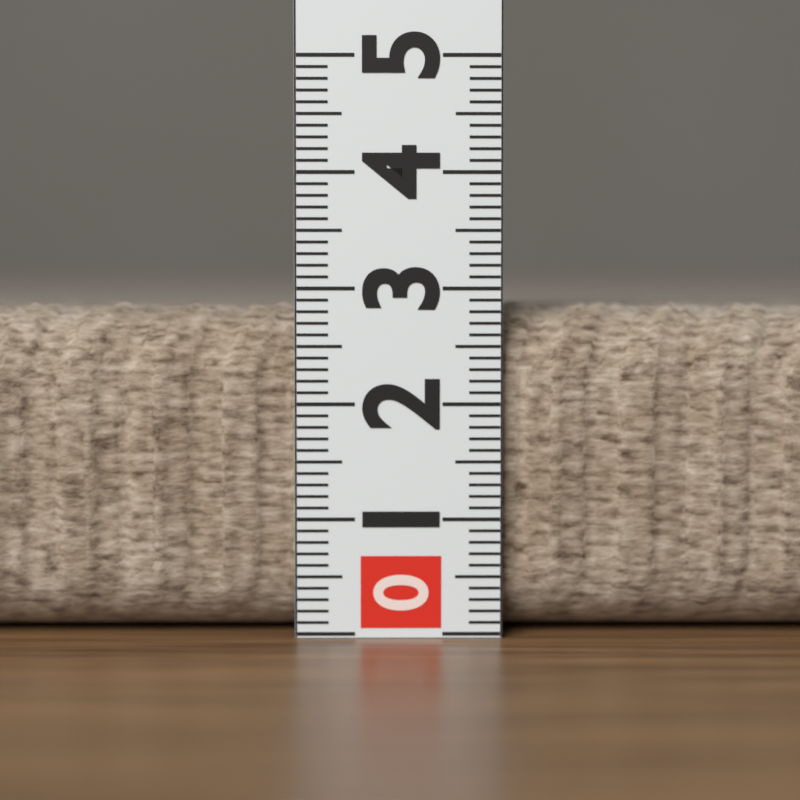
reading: 2.9 (no unit)
